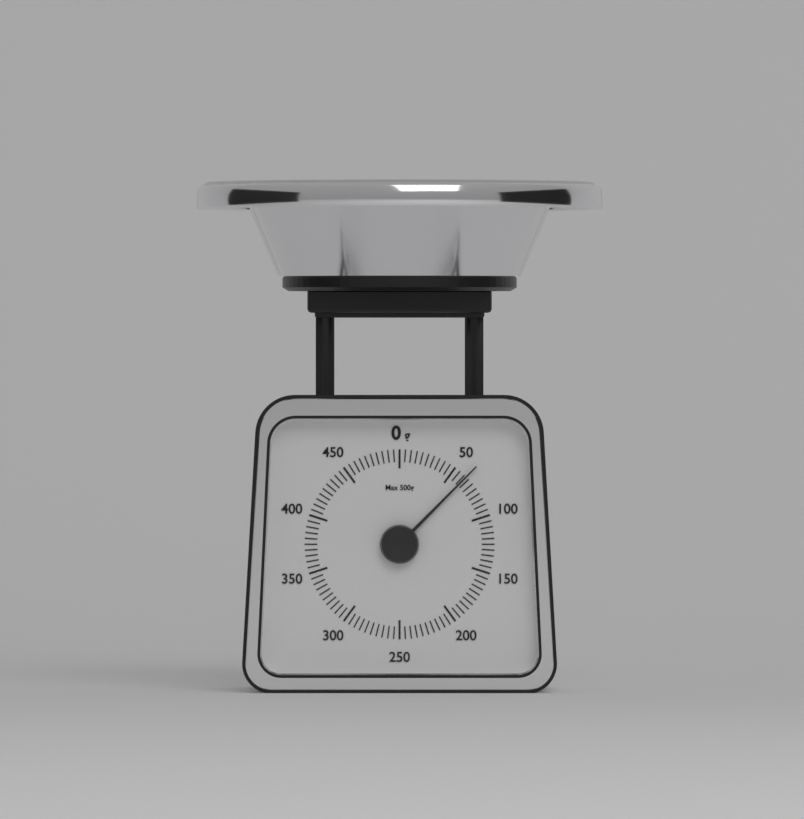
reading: 62 g
